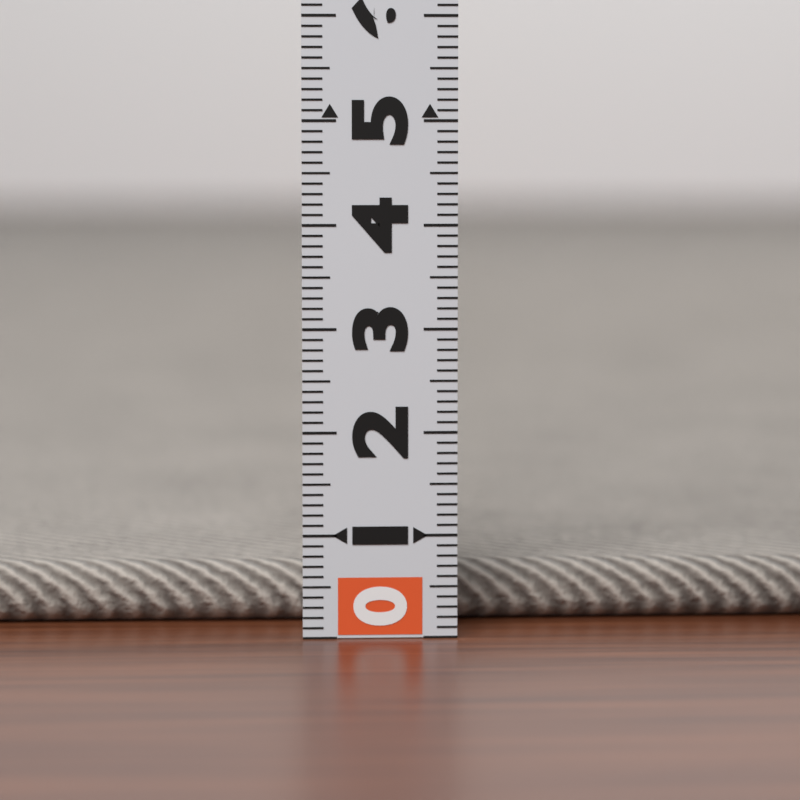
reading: 0.6 (no unit)
